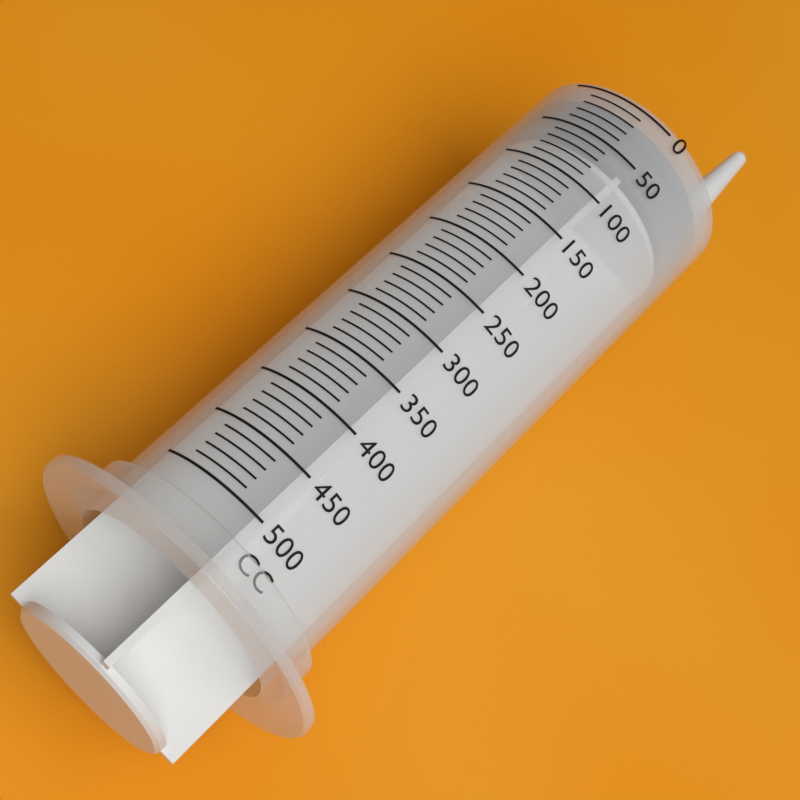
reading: 10 cc
